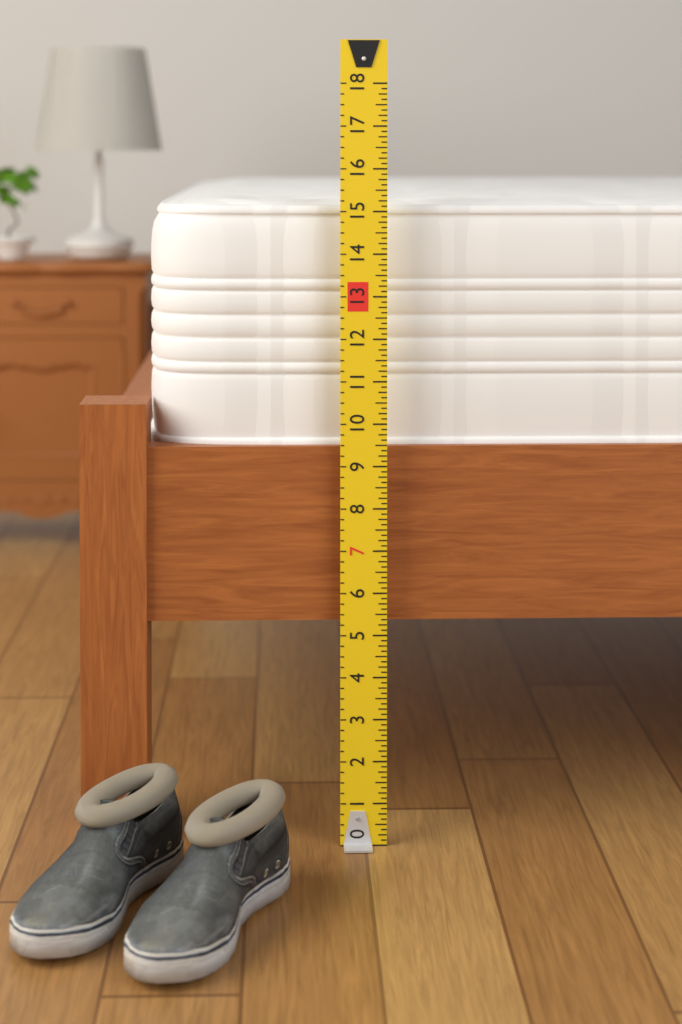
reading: 15.250 (no unit)
